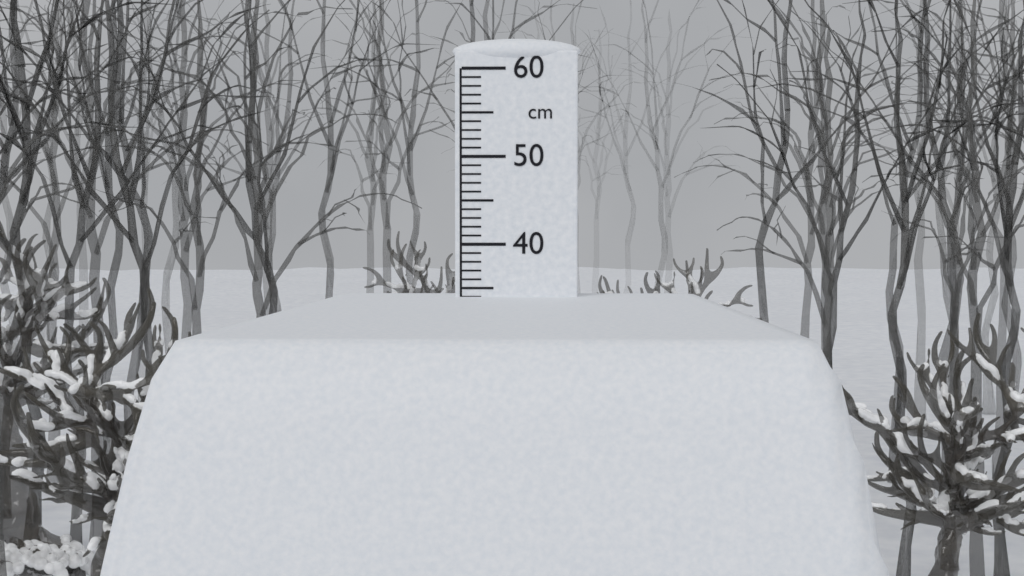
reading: 34 cm
